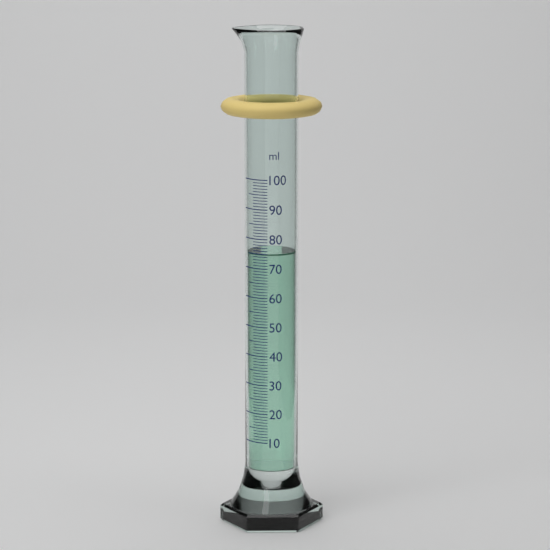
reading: 75 ml
